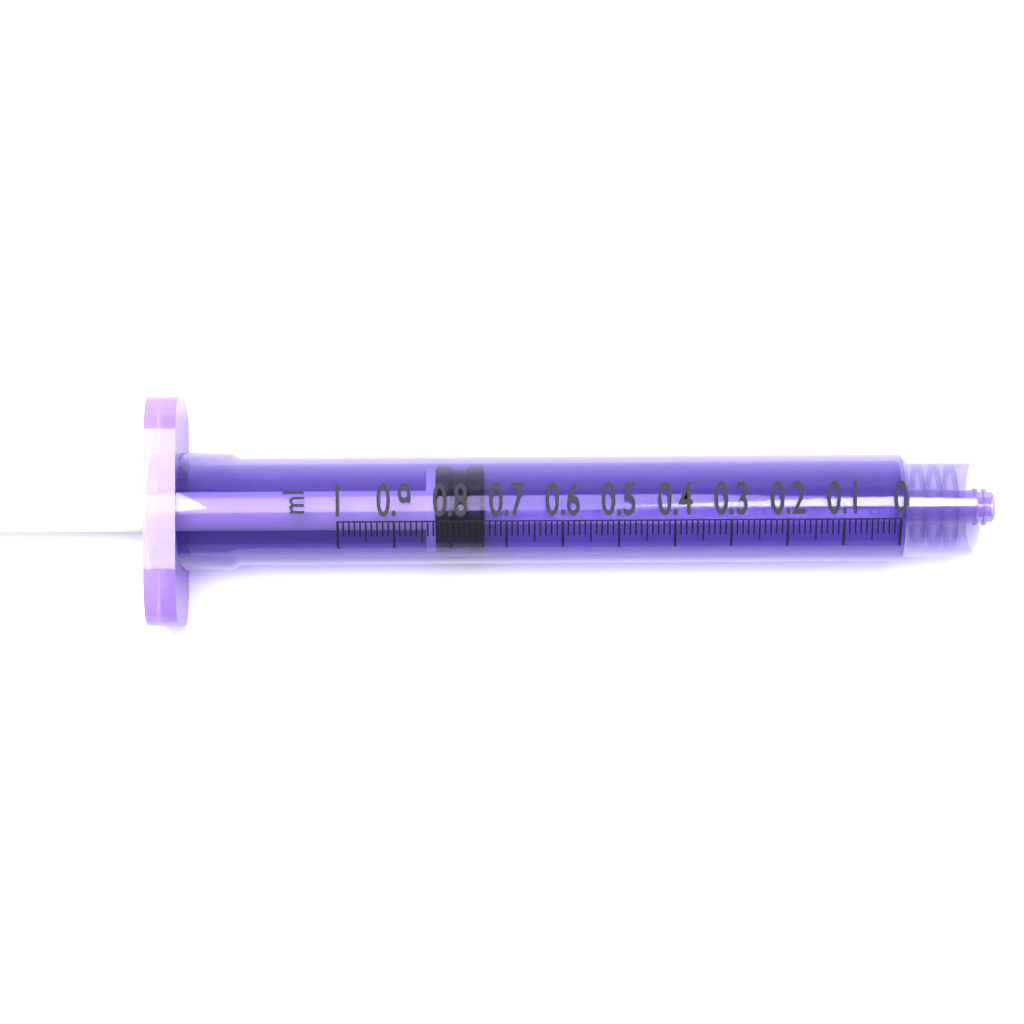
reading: 0.74 ml
